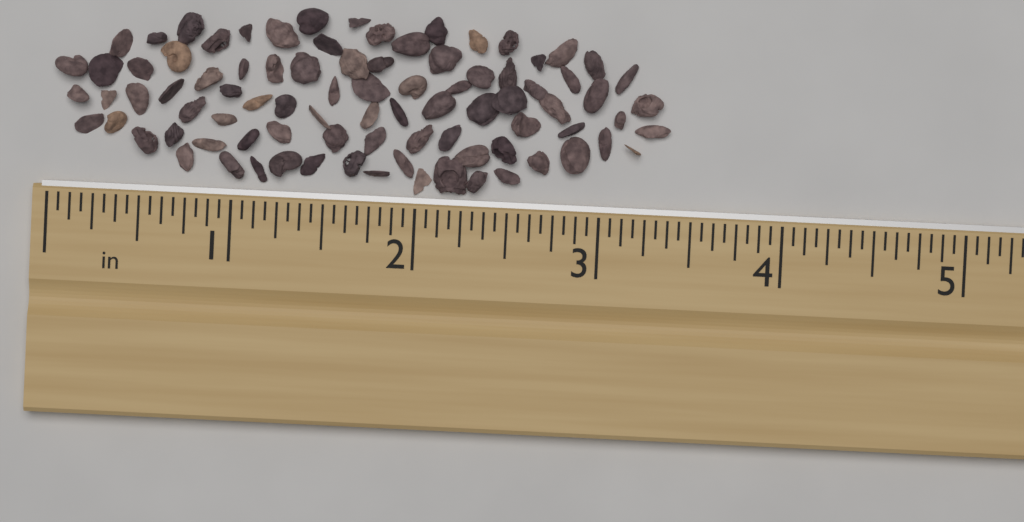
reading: 3.3750 in
